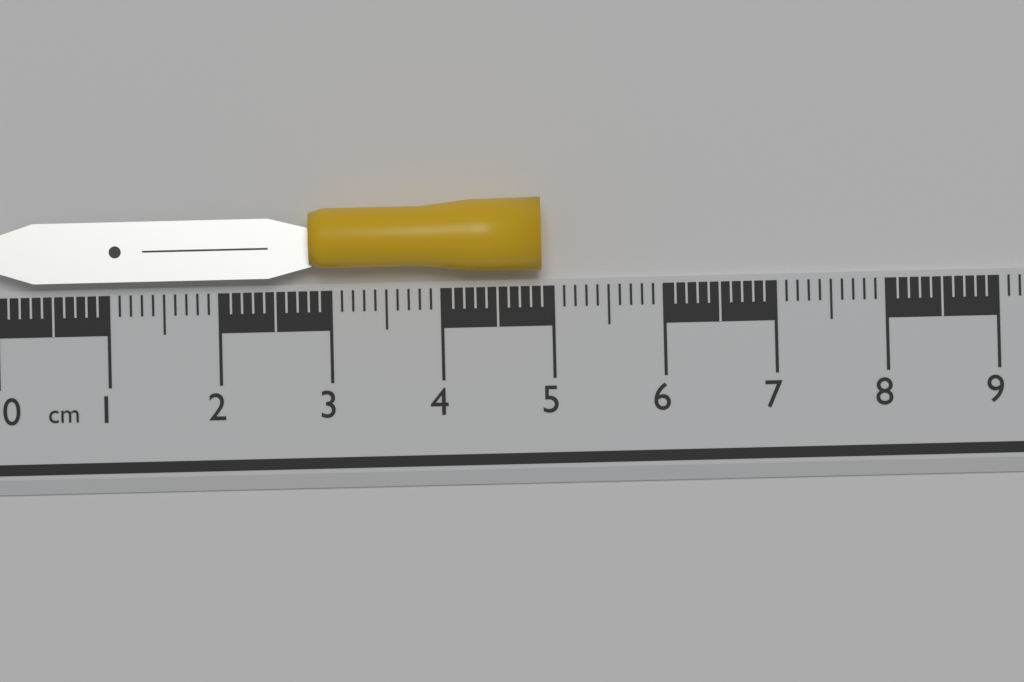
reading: 4.9 cm
